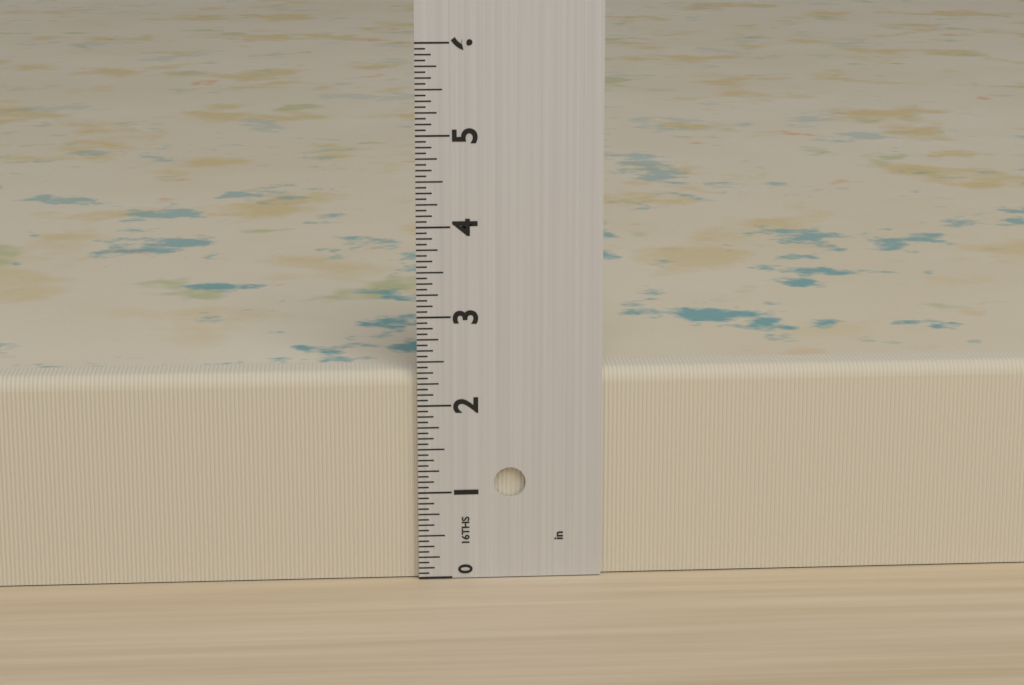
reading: 2.3750 in
